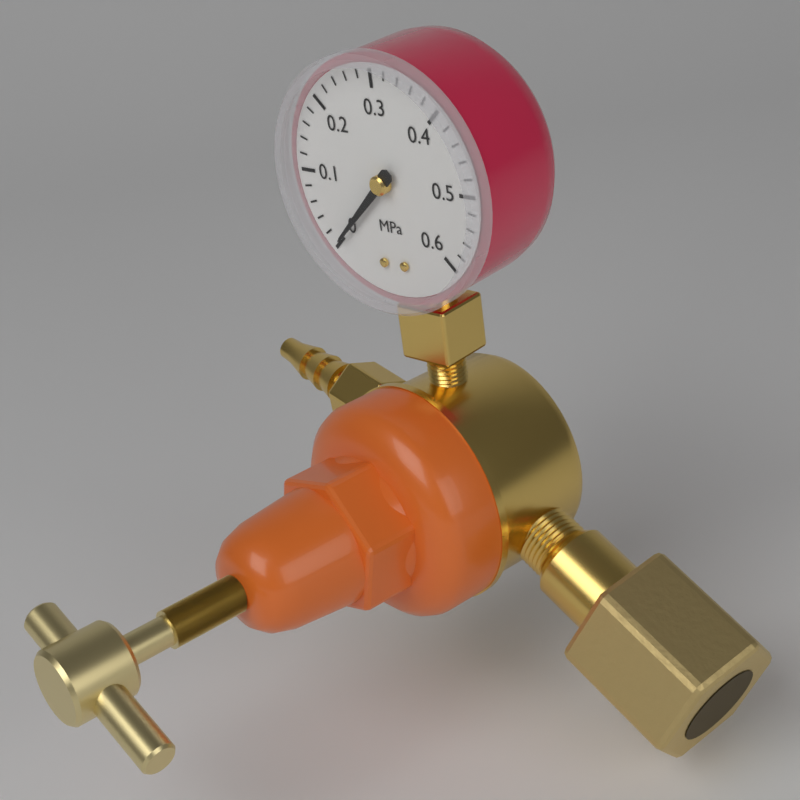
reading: 0.00 MPa
